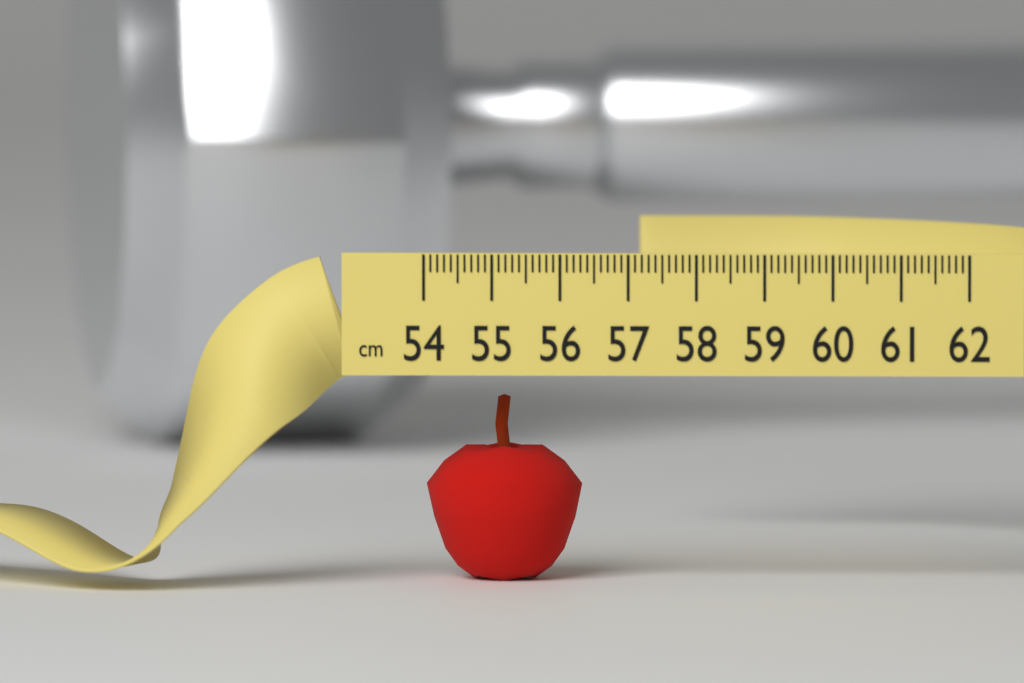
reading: 56.3 cm
